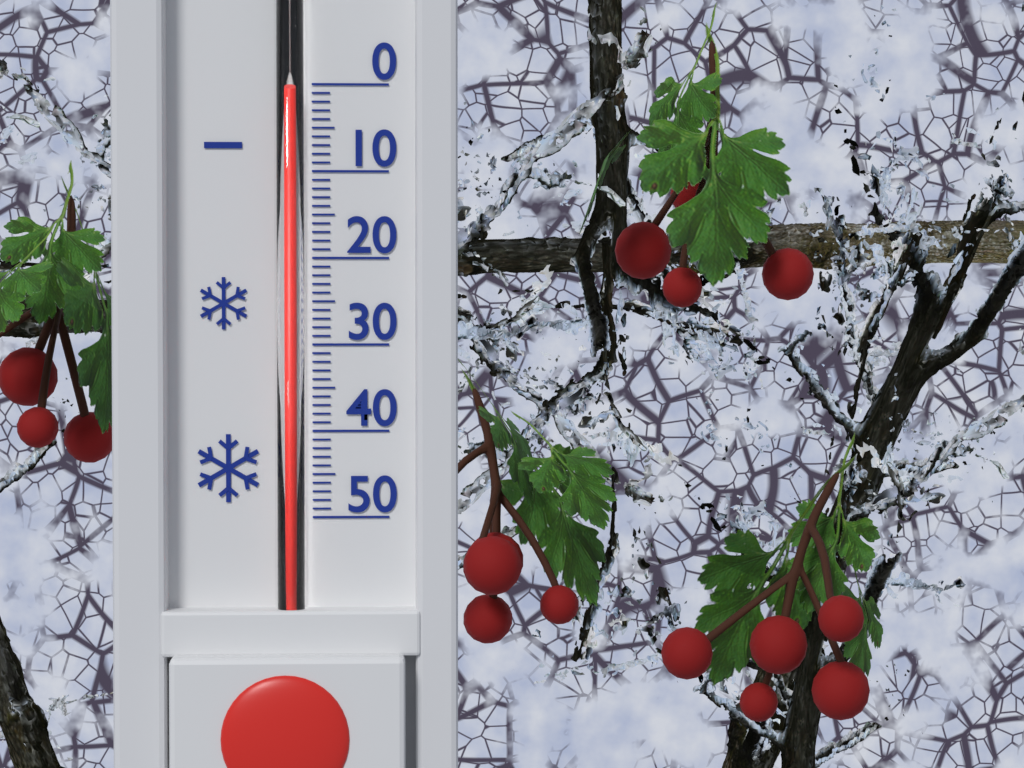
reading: 1 (no unit)
